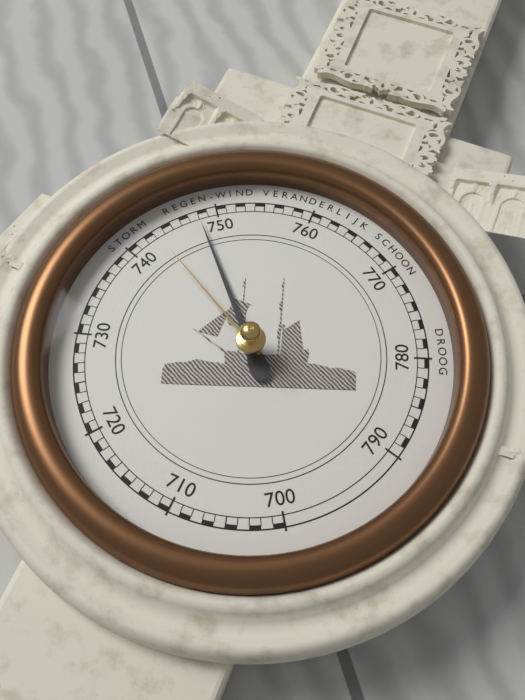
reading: 748 mmHg
